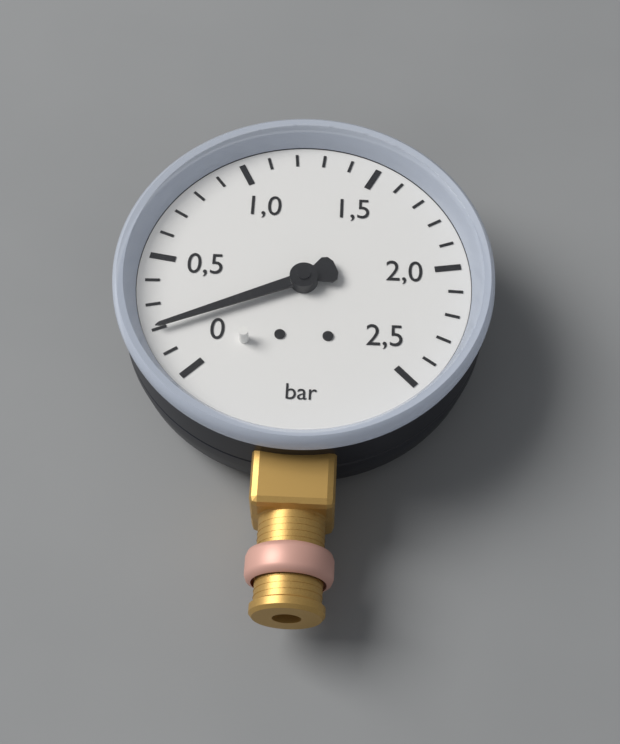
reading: 0.2 bar
